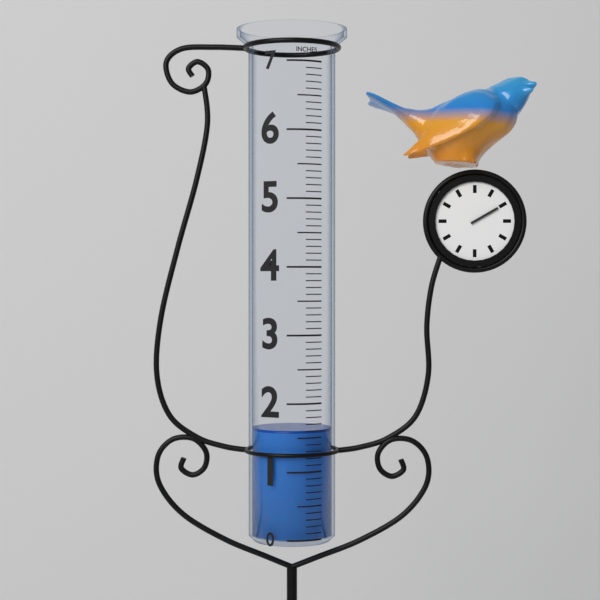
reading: 1.6 in
